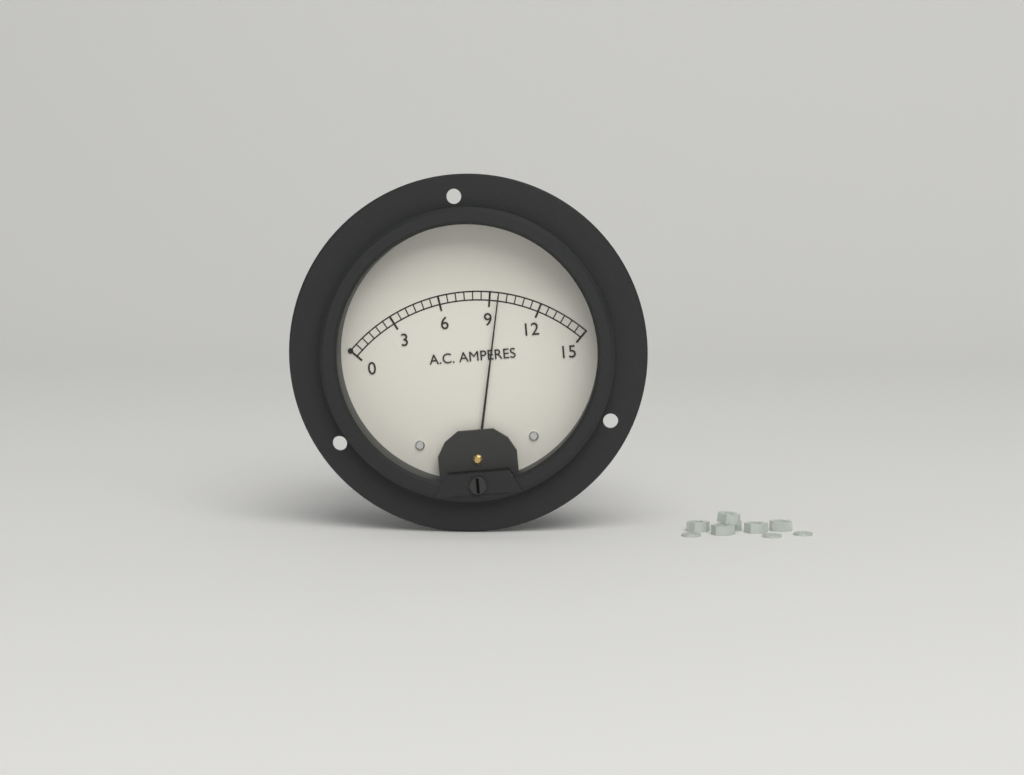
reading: 9.5 A
